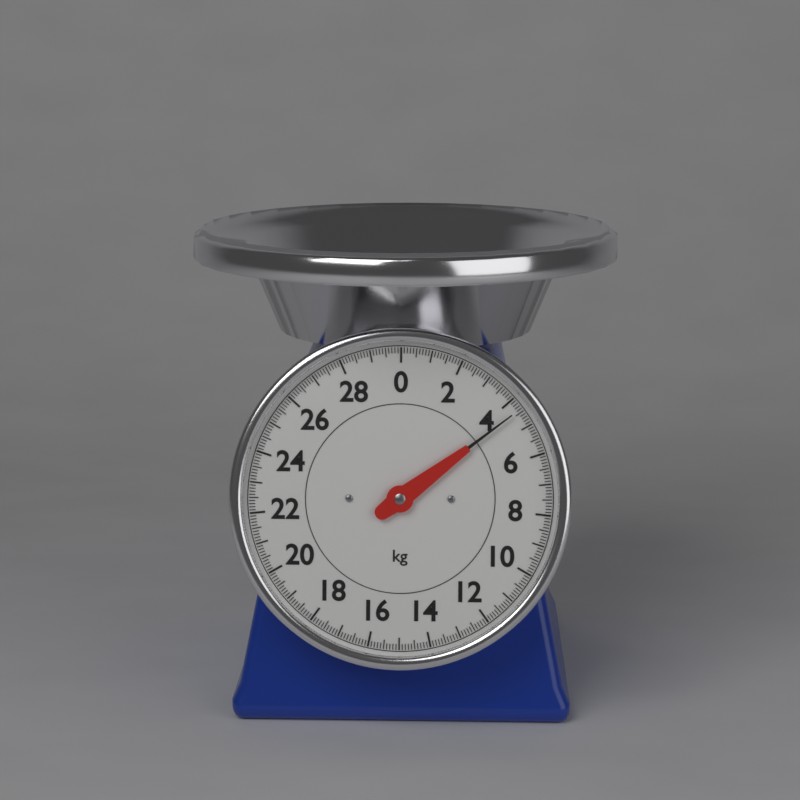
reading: 4.4 kg
